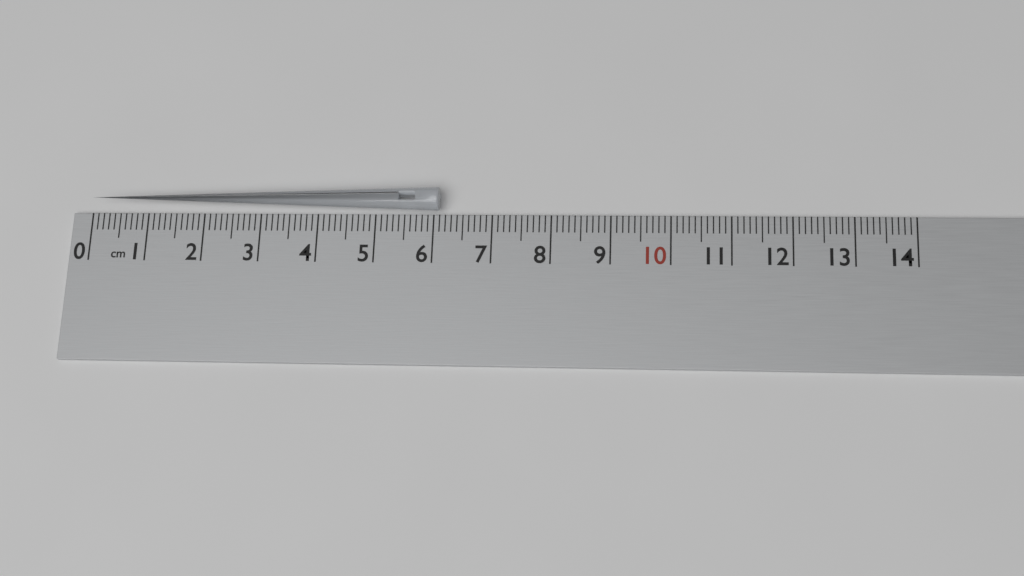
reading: 6.1 cm
